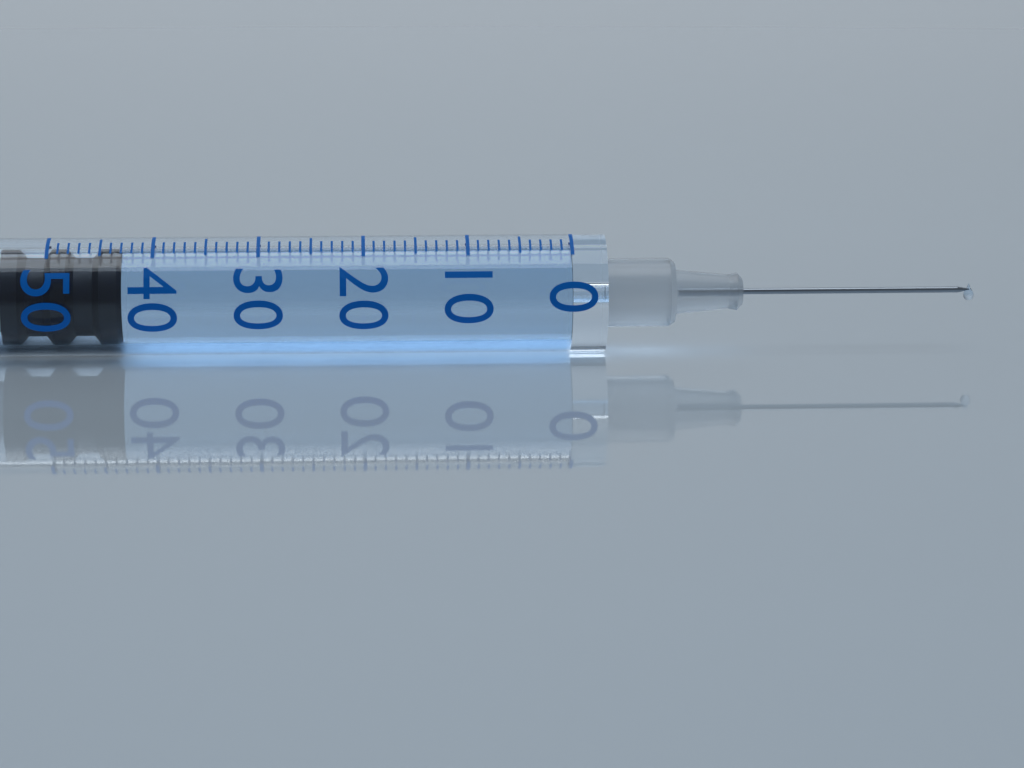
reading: 43 (no unit)
